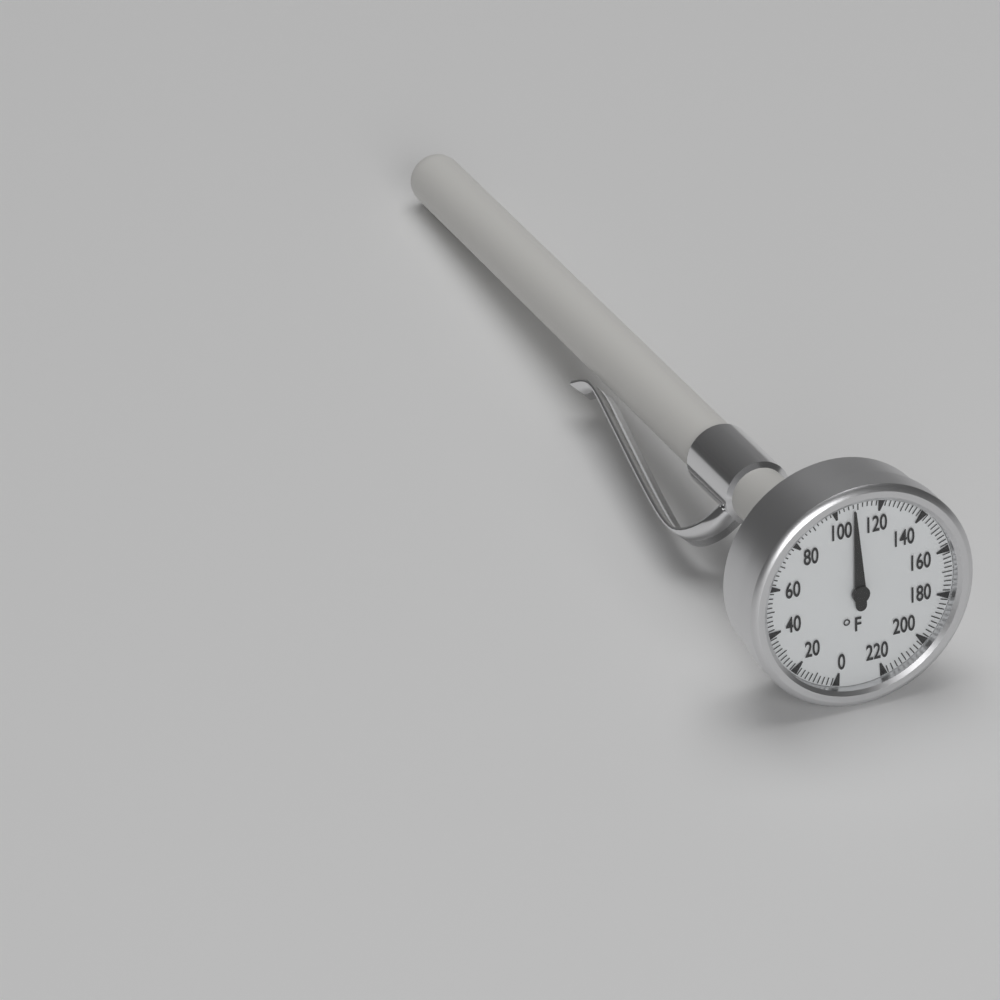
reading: 108 °F
